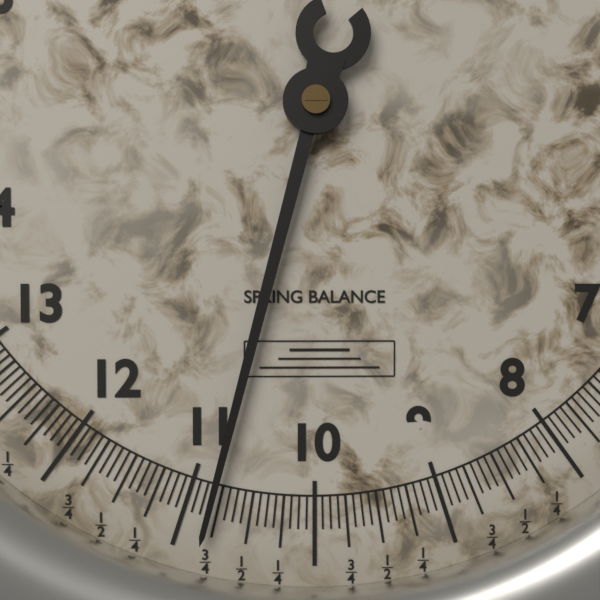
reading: 10.8125 (no unit)
